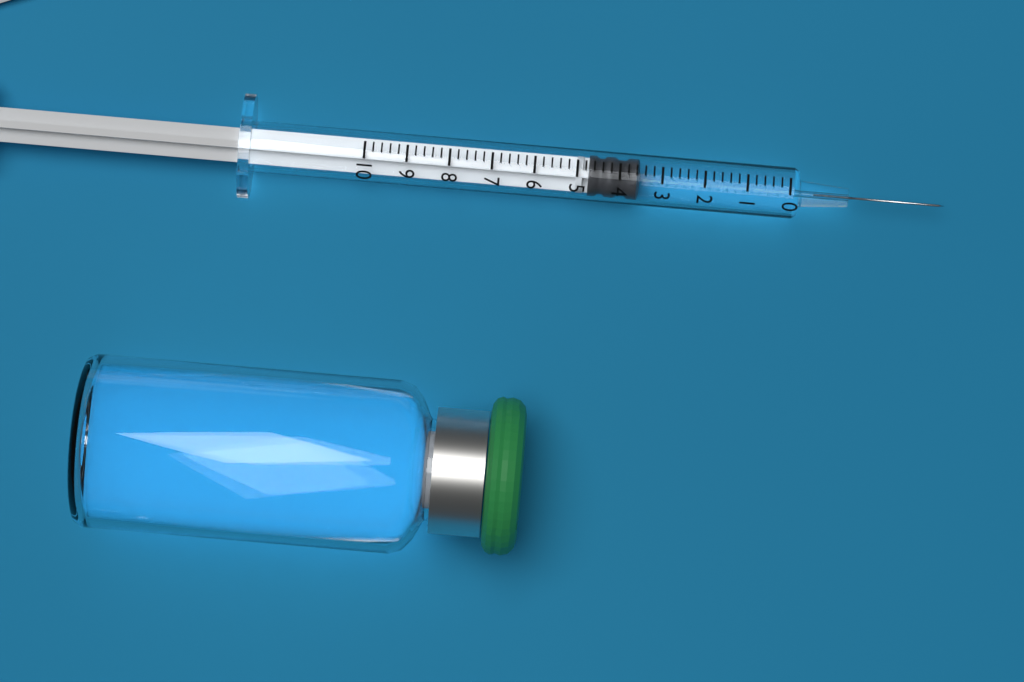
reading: 3.6 (no unit)
